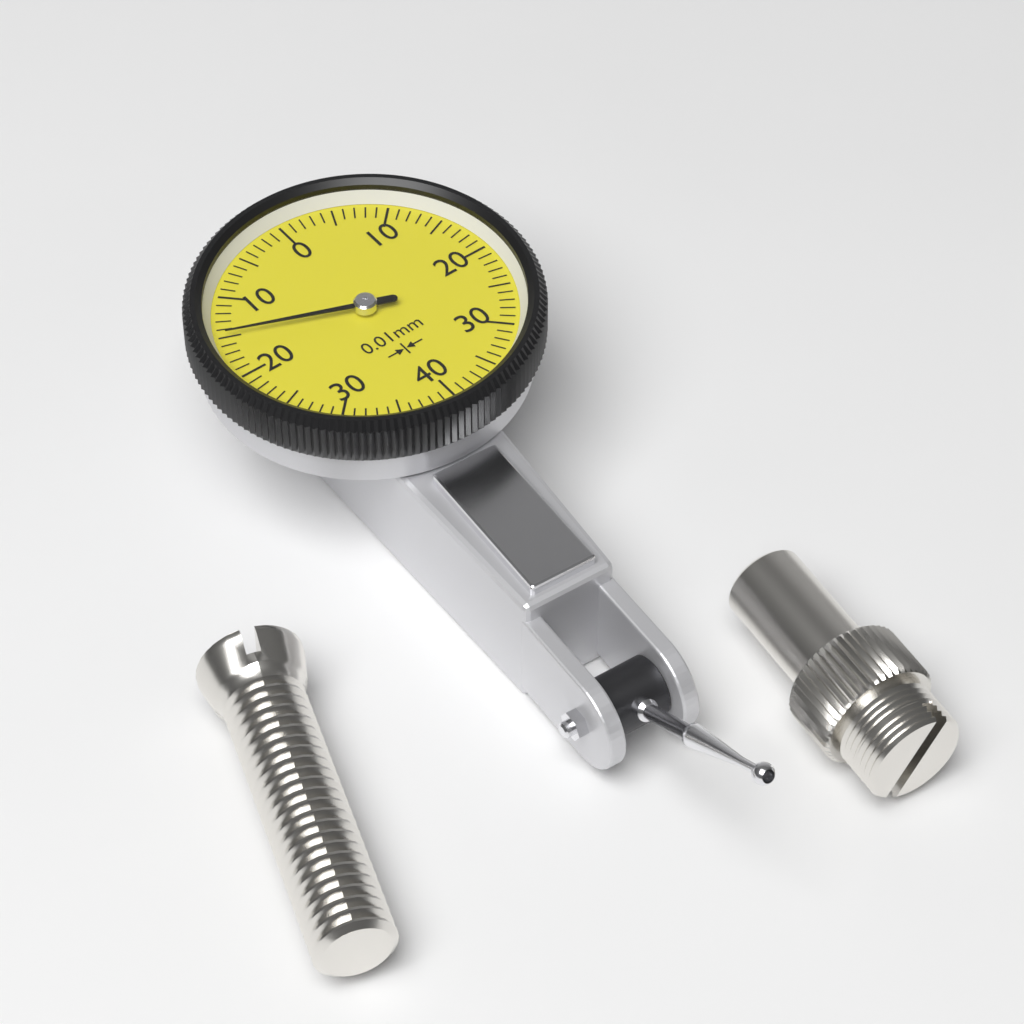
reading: 0.15 mm
